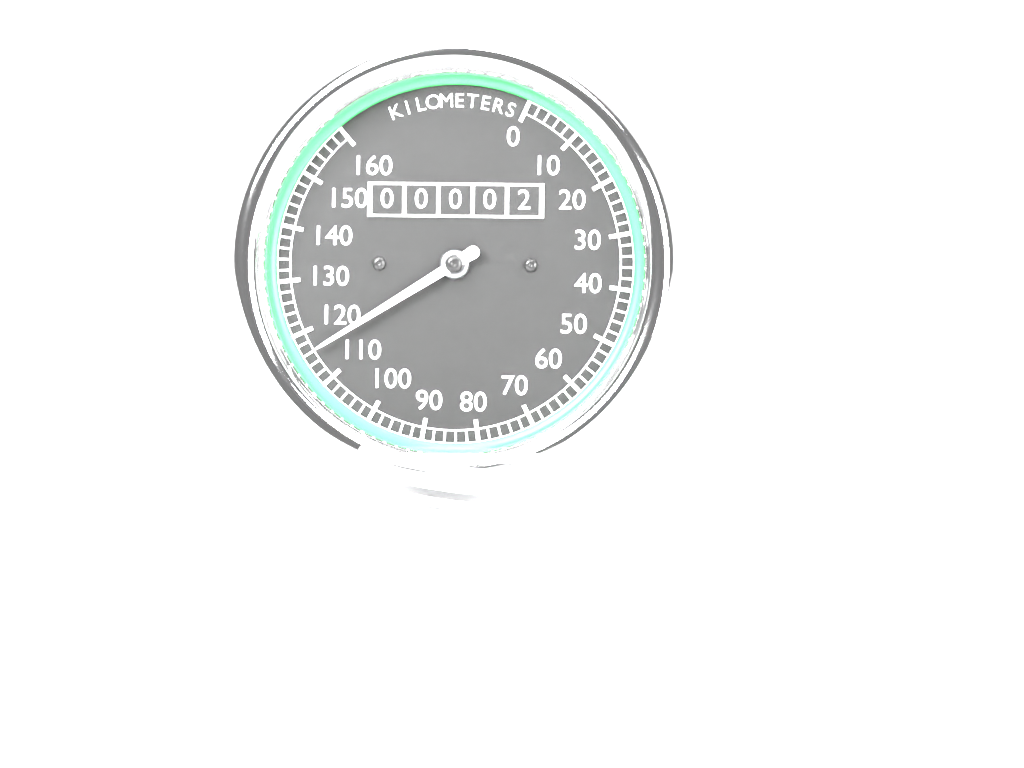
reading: 116 km/h
